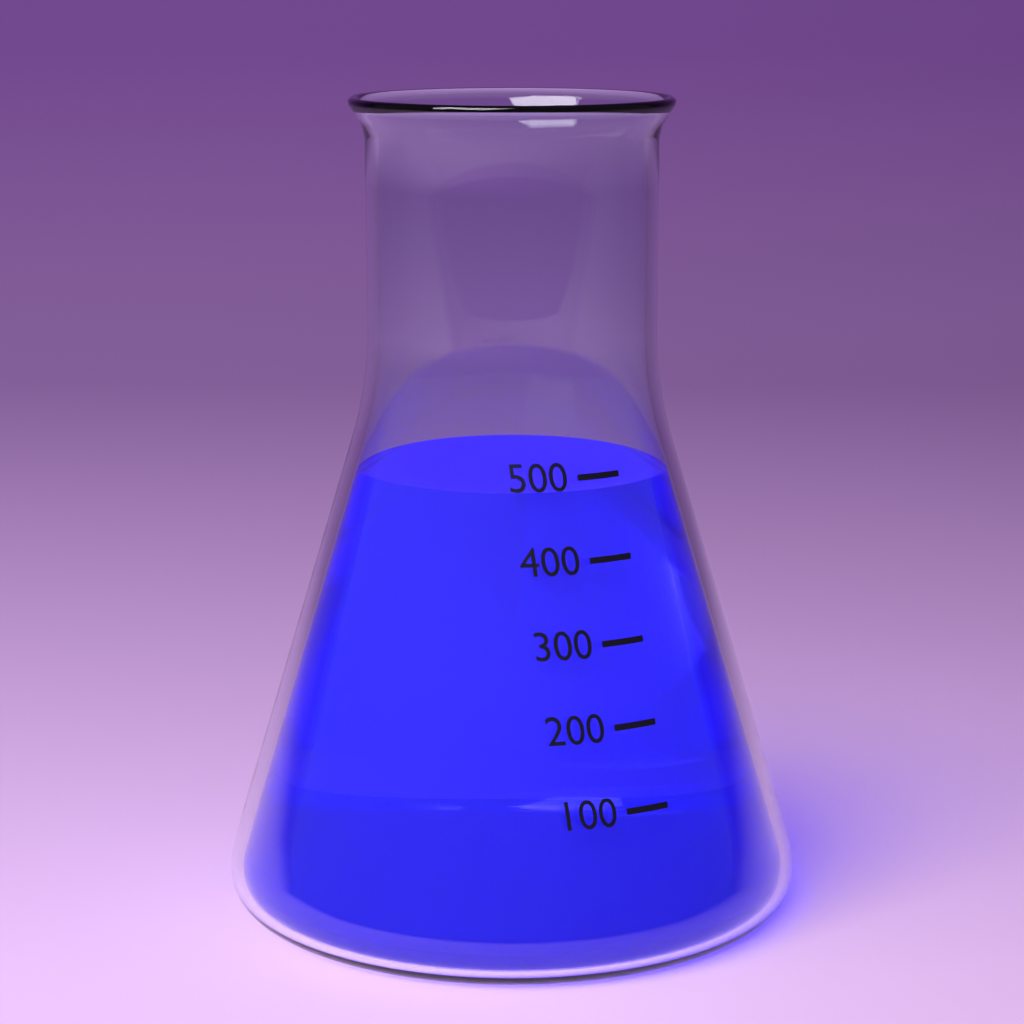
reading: 480 (no unit)
